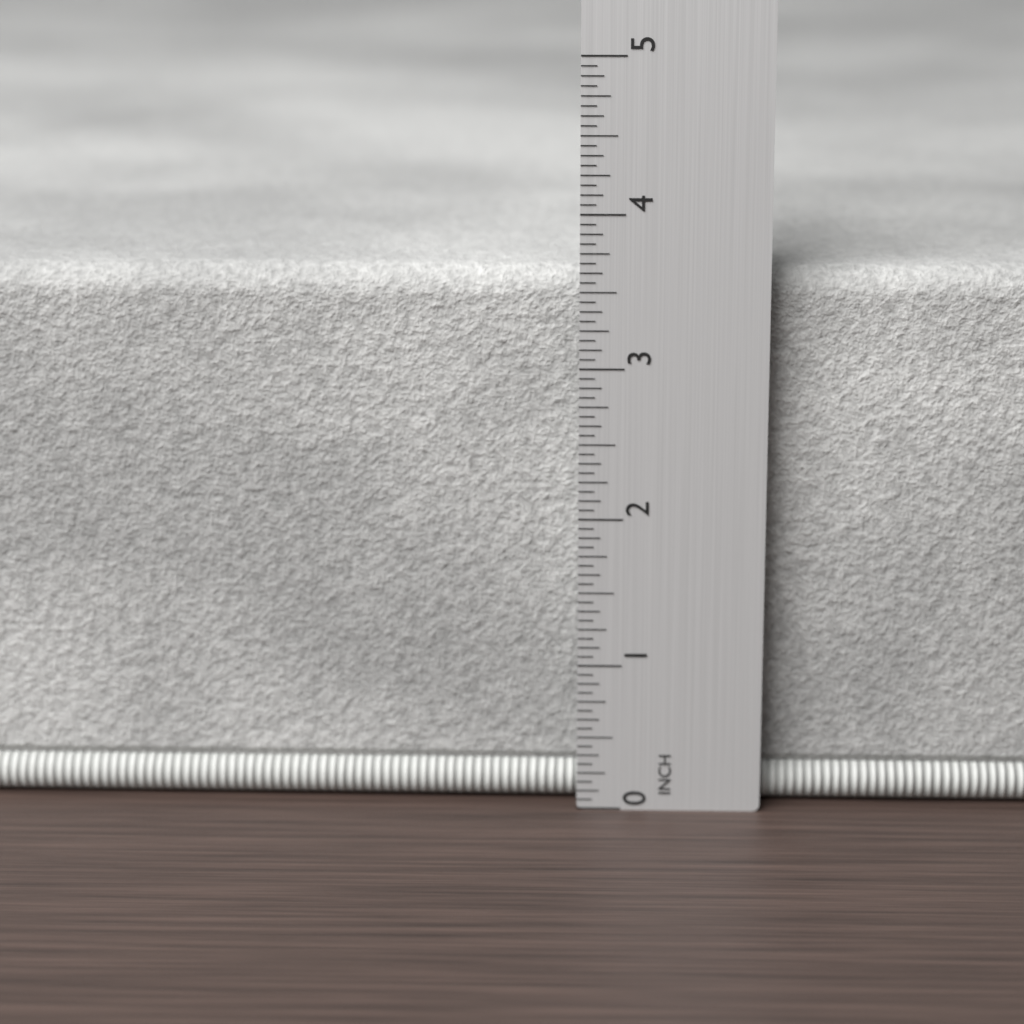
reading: 3.6250 in
